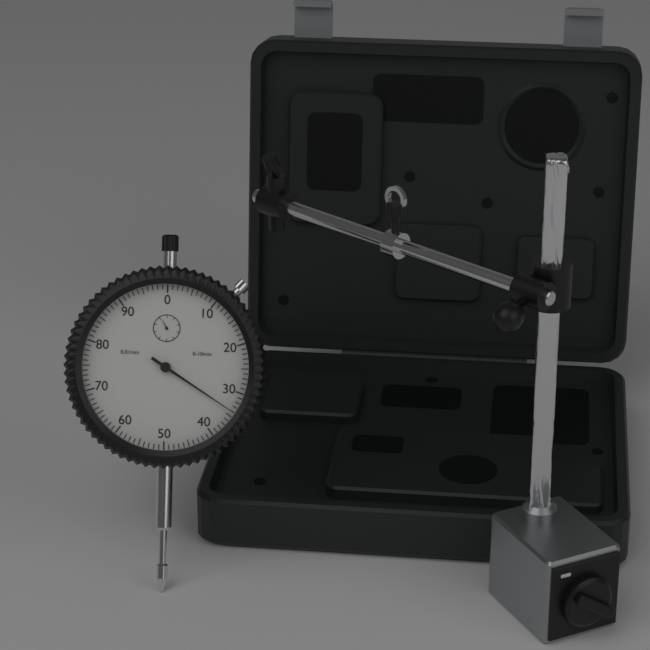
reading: 0.34 mm
